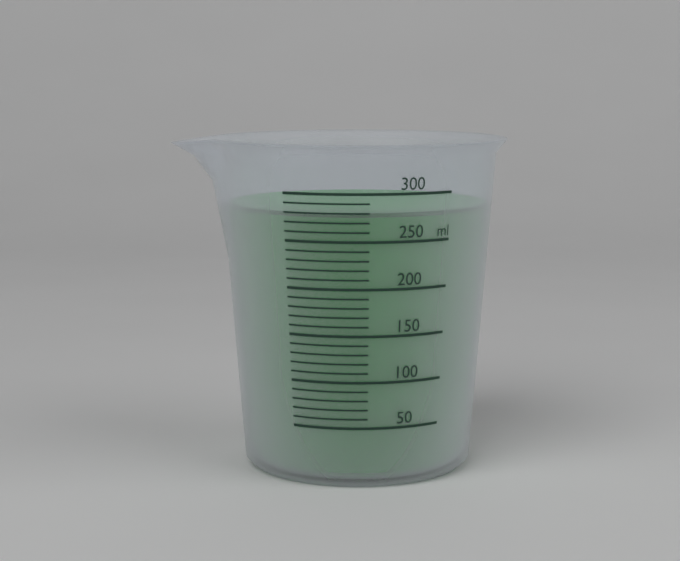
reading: 280 ml
